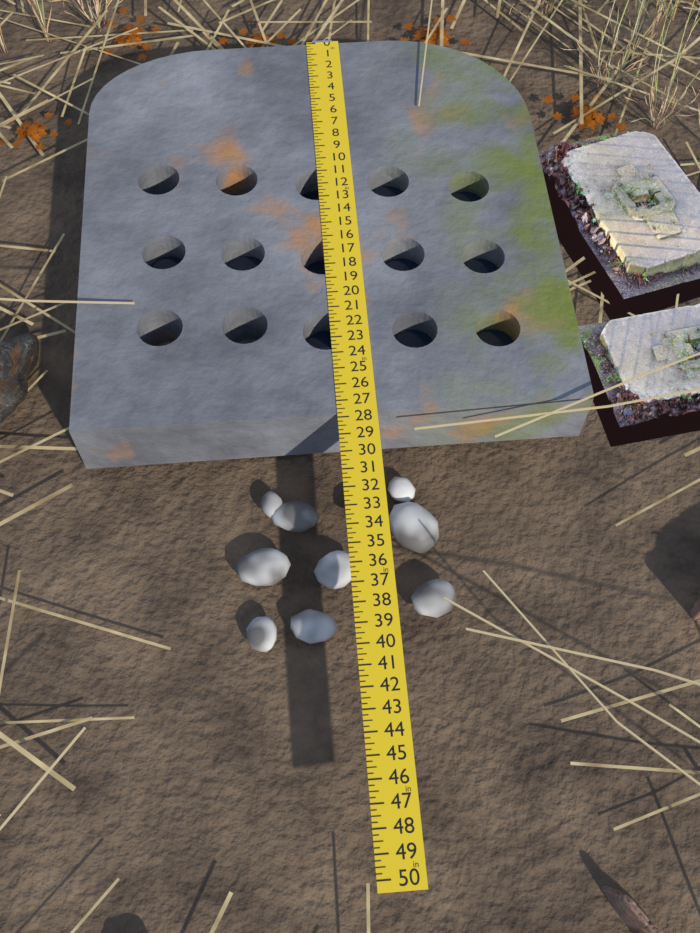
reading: 27.75 in
